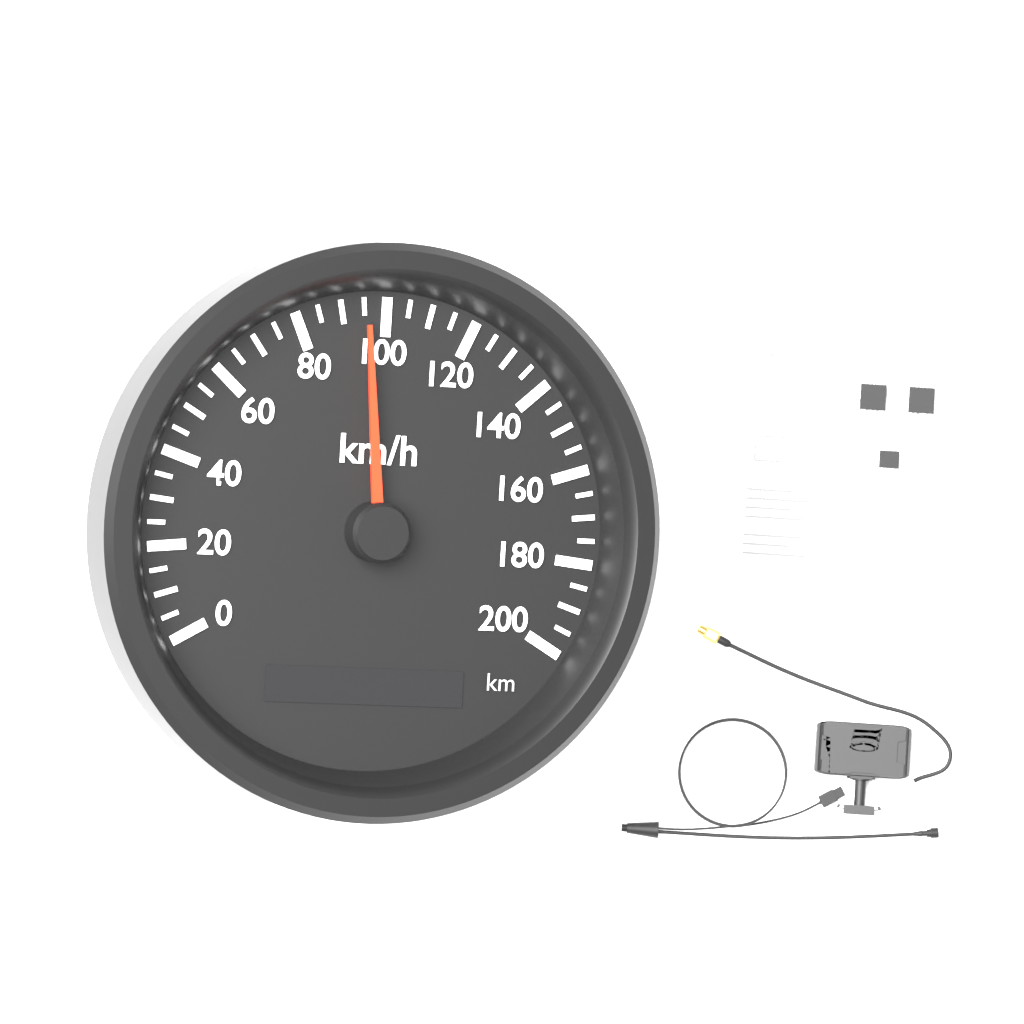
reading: 95 km/h
